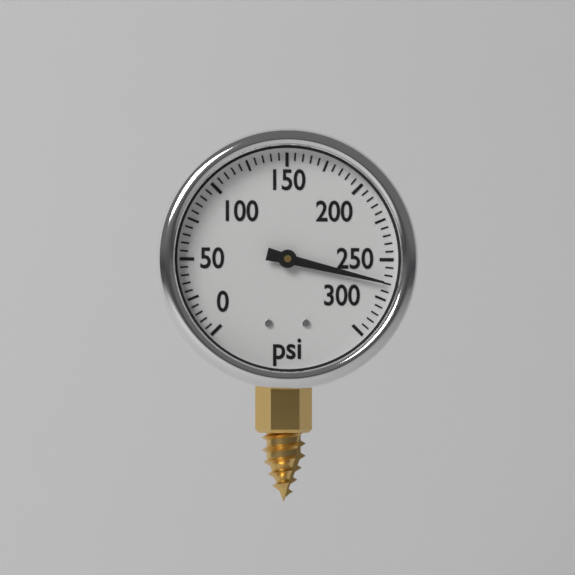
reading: 265 psi
